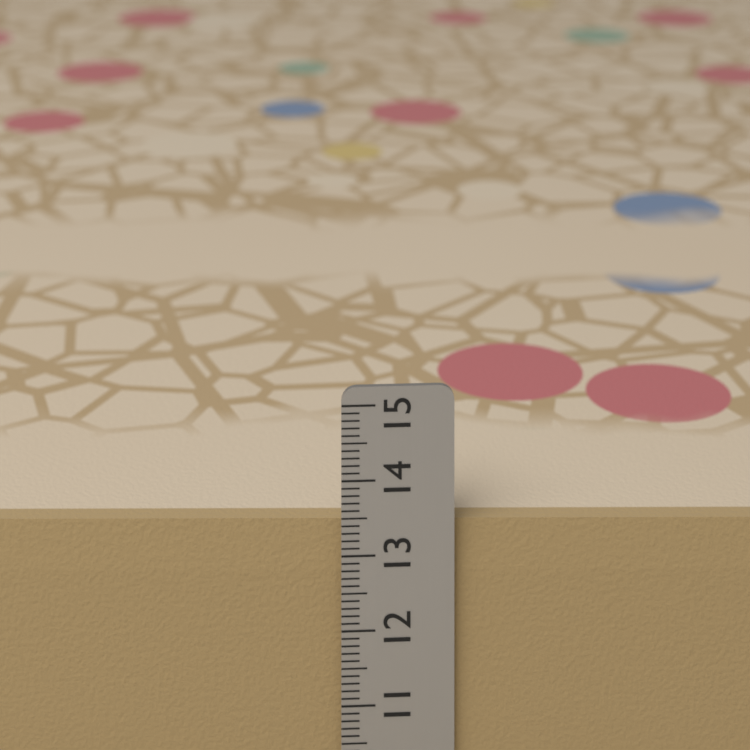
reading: 13.4 cm
